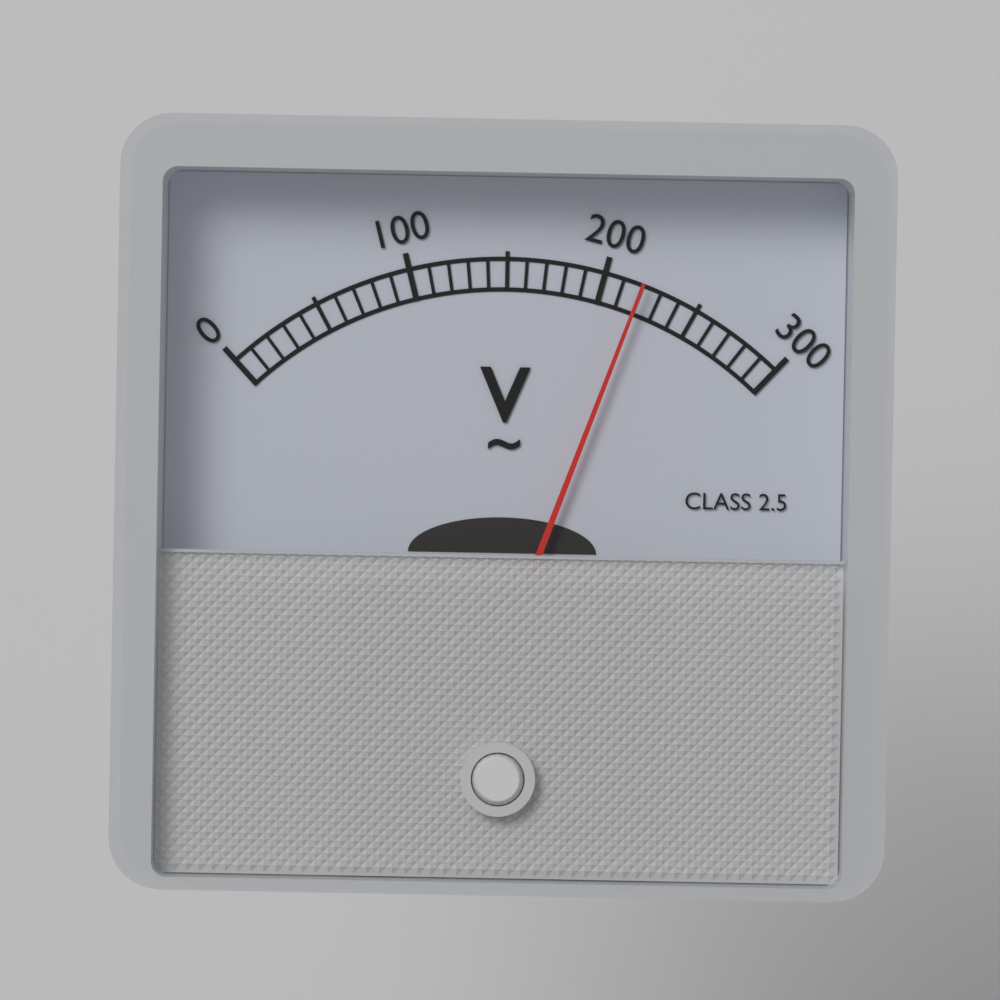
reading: 220 V
